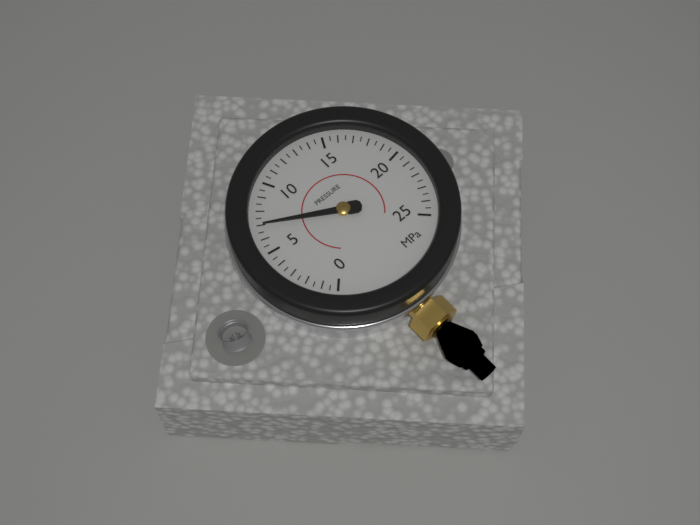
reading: 7.0 MPa
